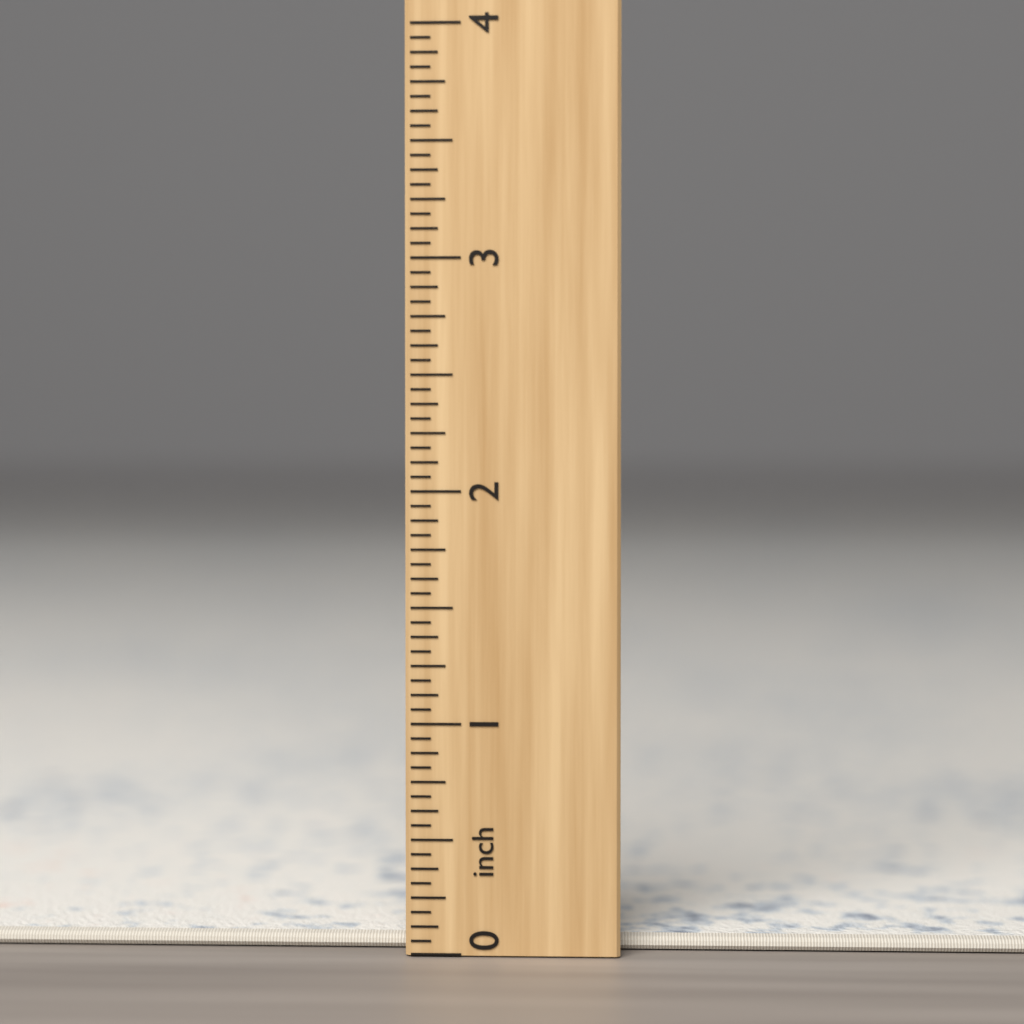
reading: 0.0625 inch
